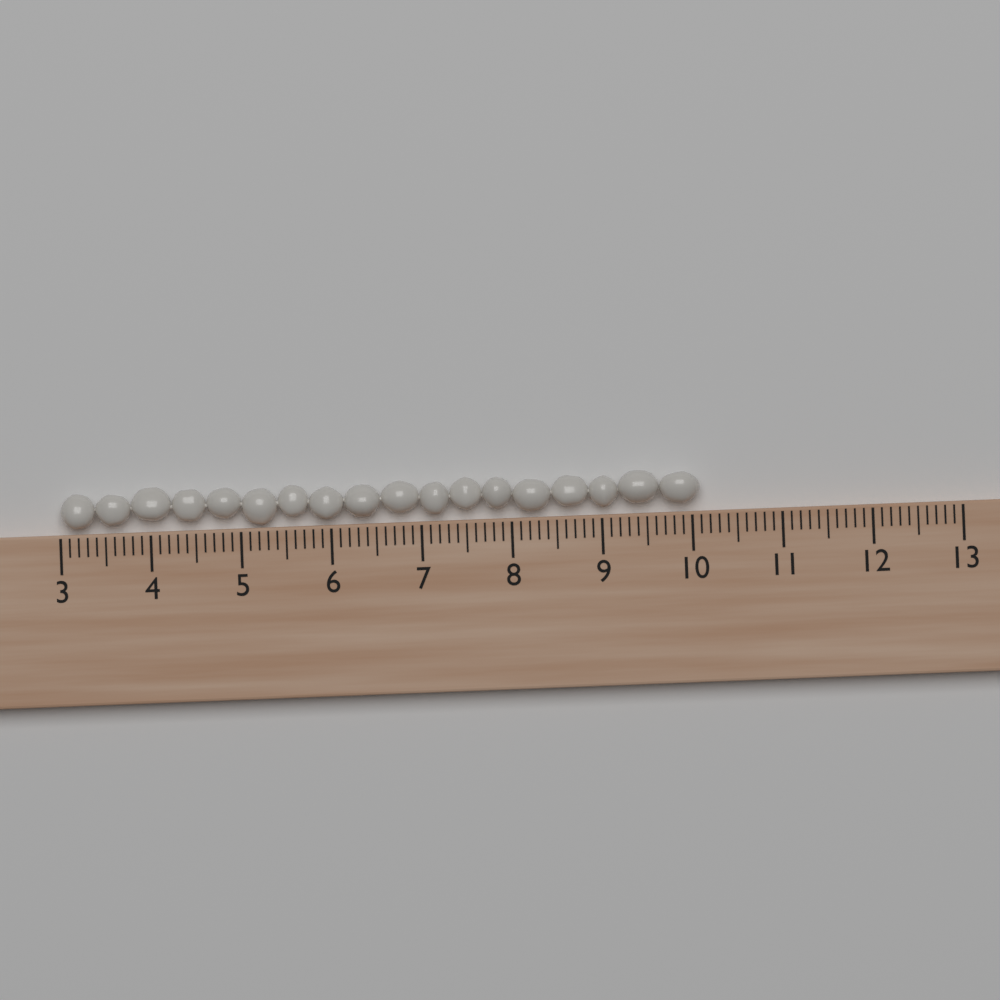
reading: 10.1 (no unit)
